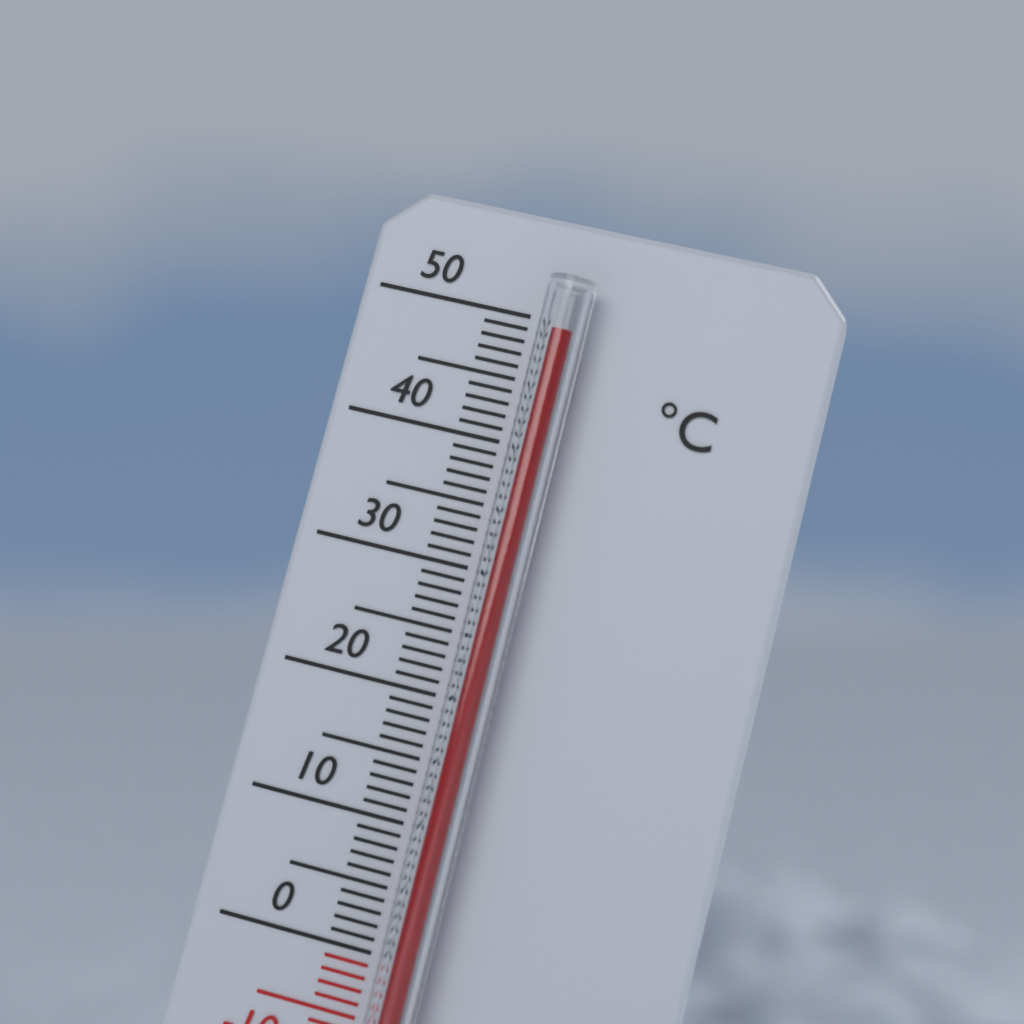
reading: 49 °C
